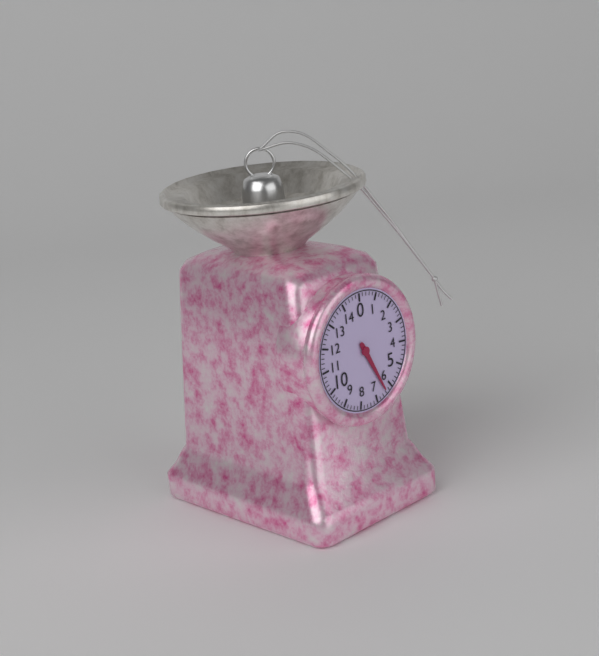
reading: 6.4 (no unit)
